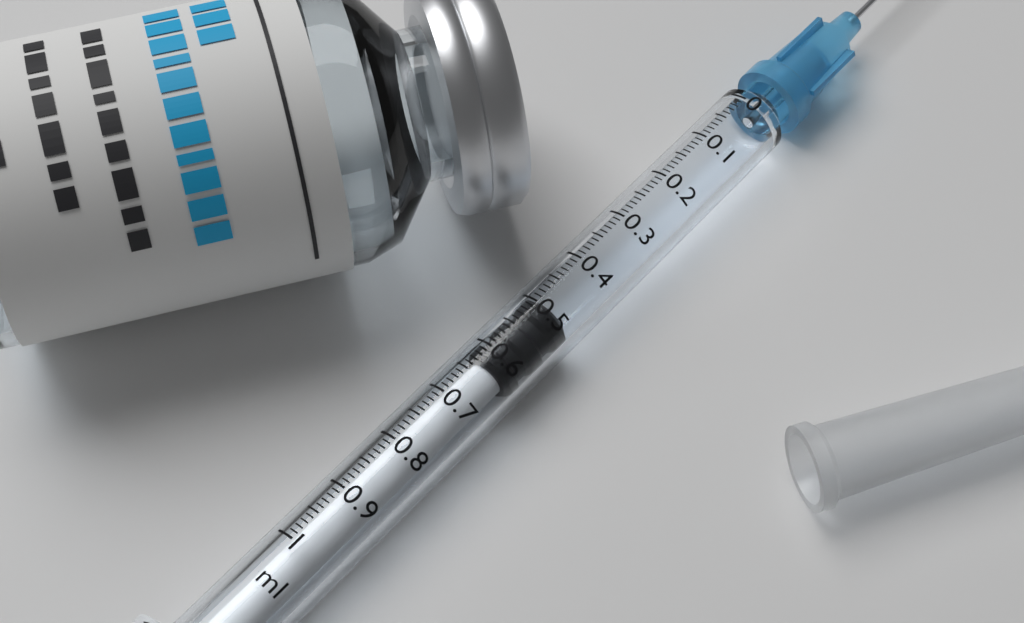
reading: 0.49 ml
